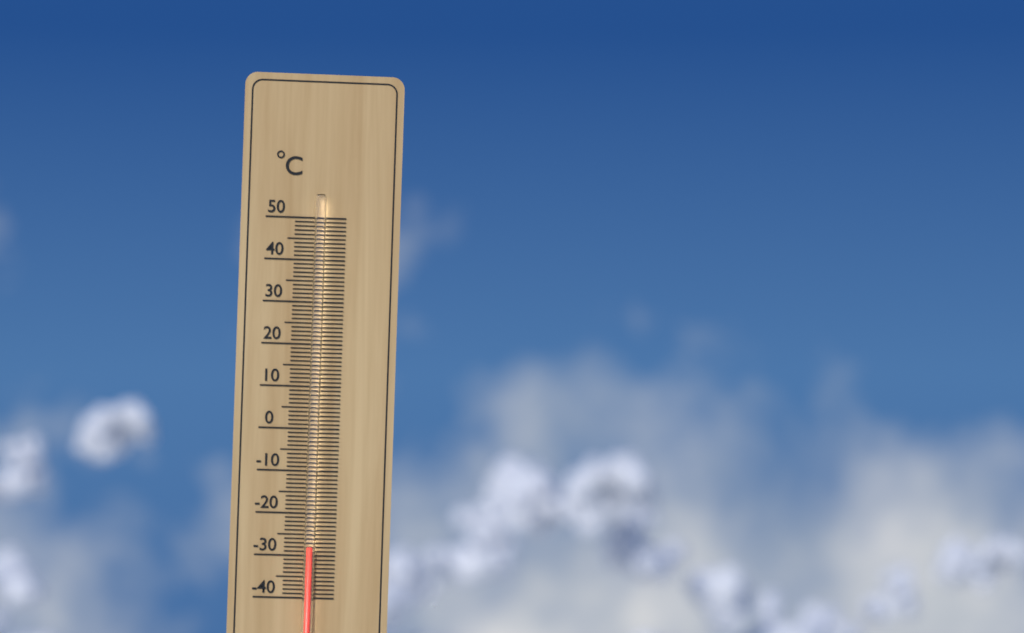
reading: -28 °C
